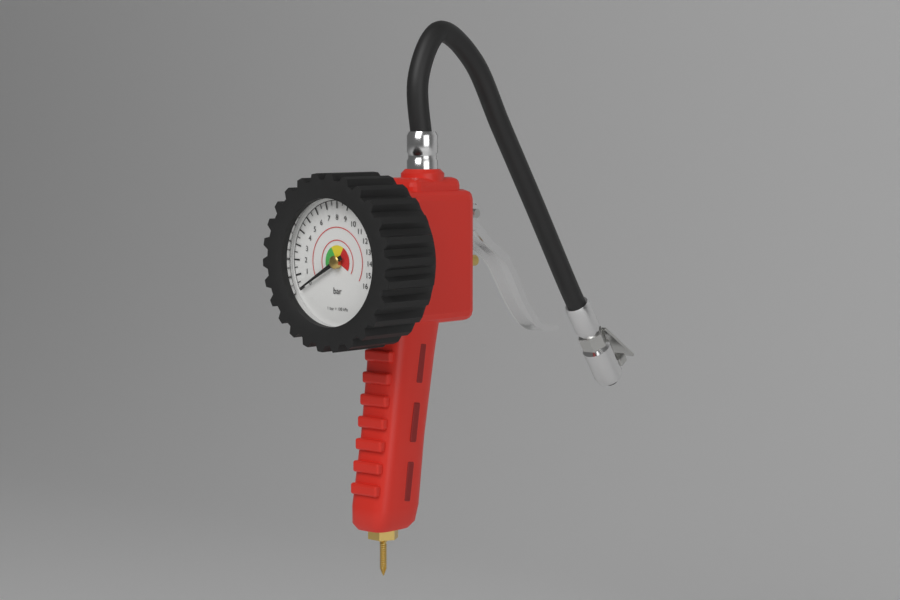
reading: 0.0 bar
